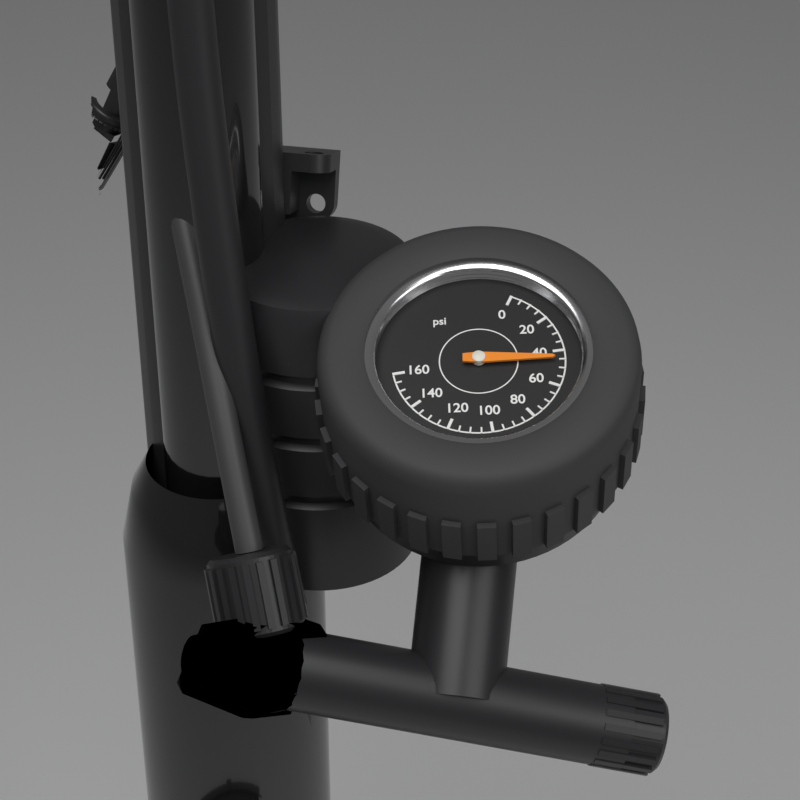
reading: 45 psi
